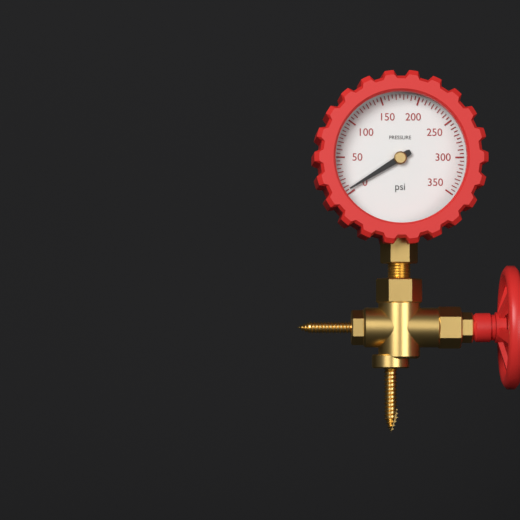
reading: 5 psi
